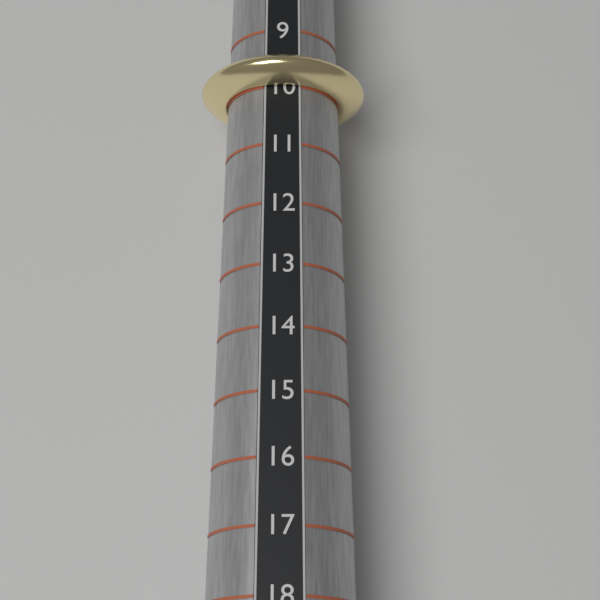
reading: 10 (no unit)
